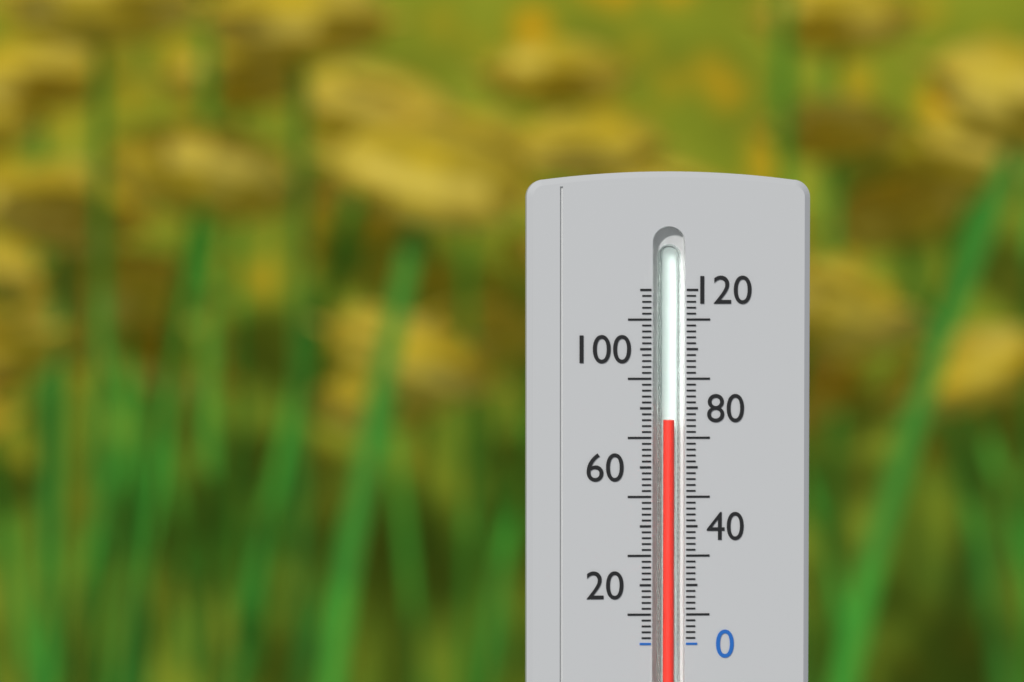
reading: 76 (no unit)
